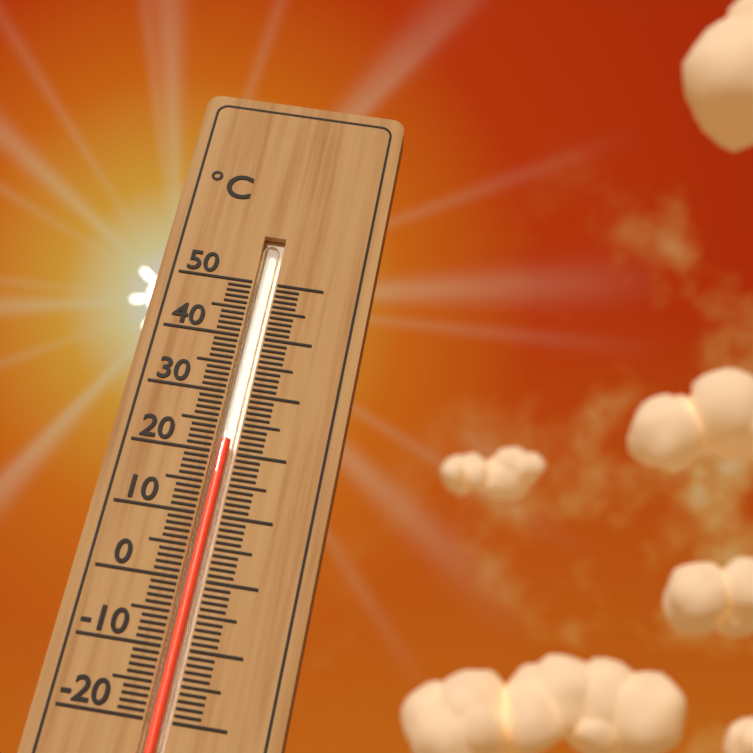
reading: 22 °C
